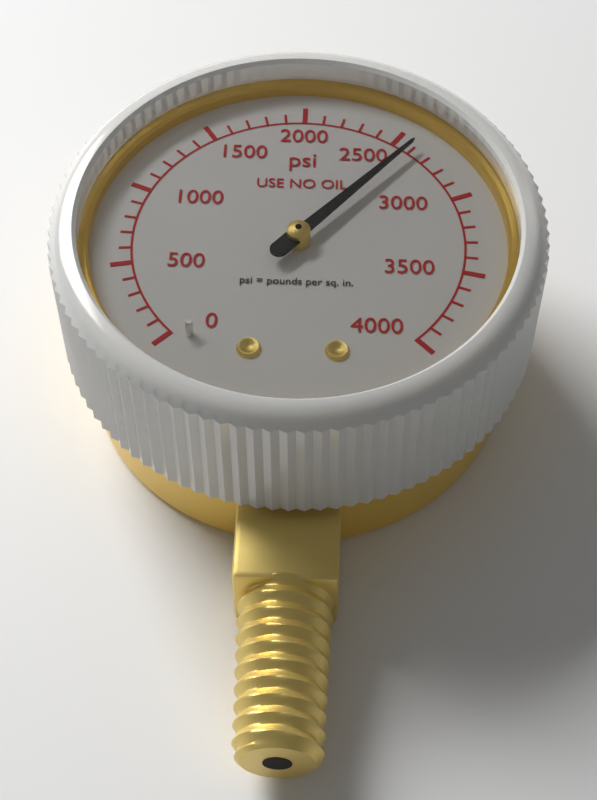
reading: 2600 psi
